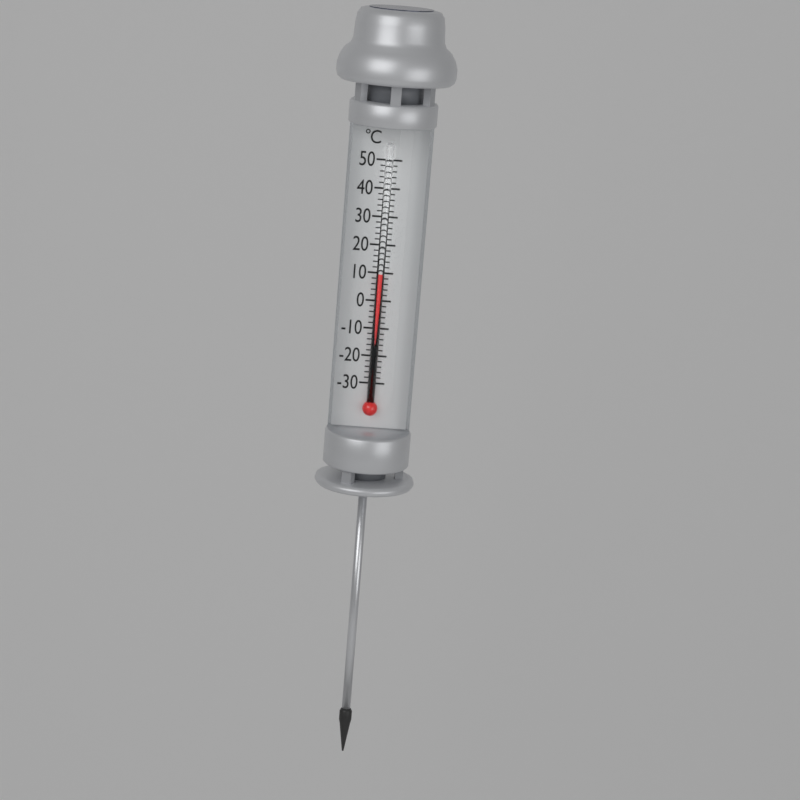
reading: 10 °C
